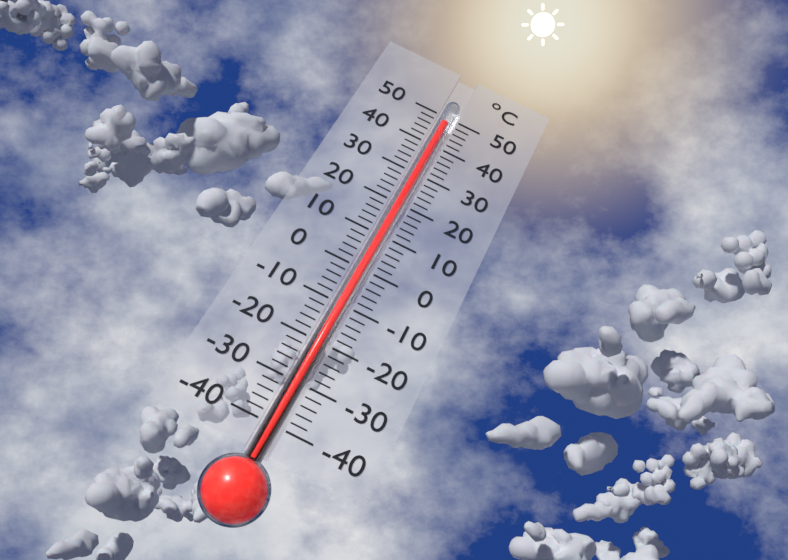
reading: 48 °C
